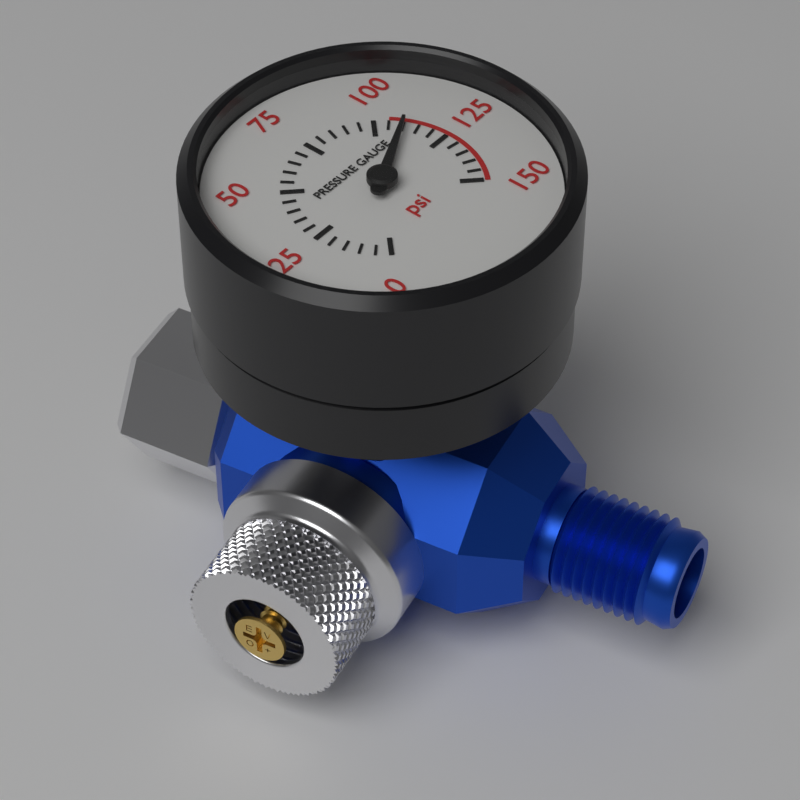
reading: 110 psi
